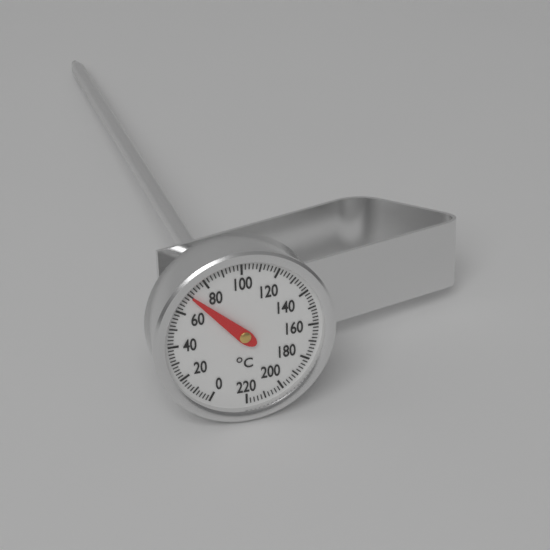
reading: 70 °C
